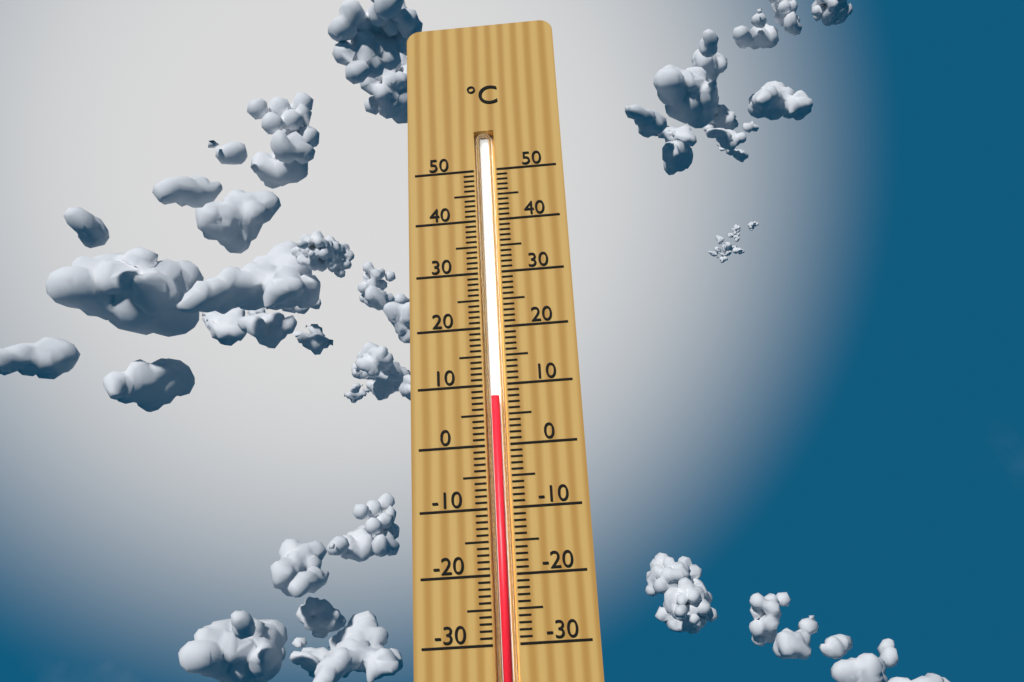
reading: 8 °C
